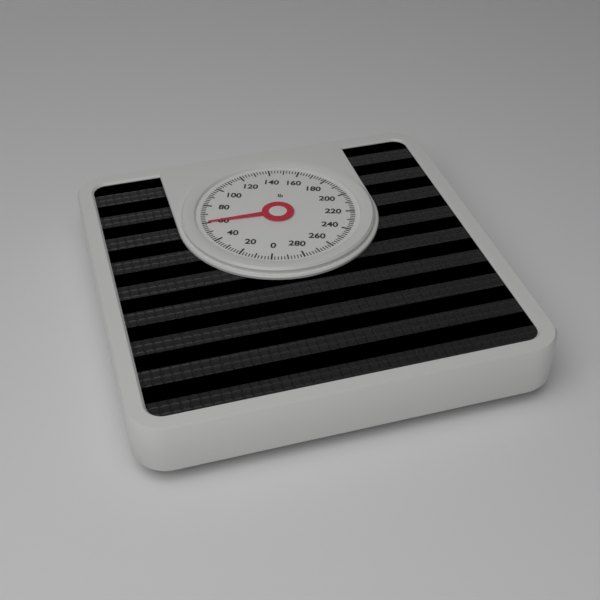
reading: 60 lb
